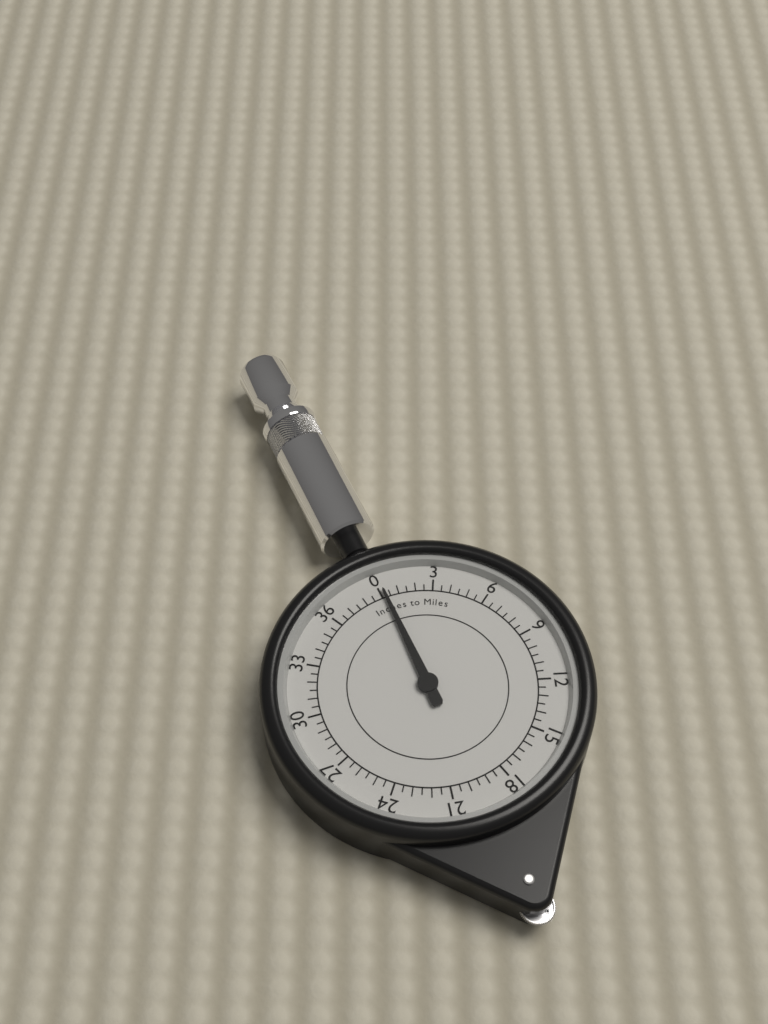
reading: 0.2 inches
